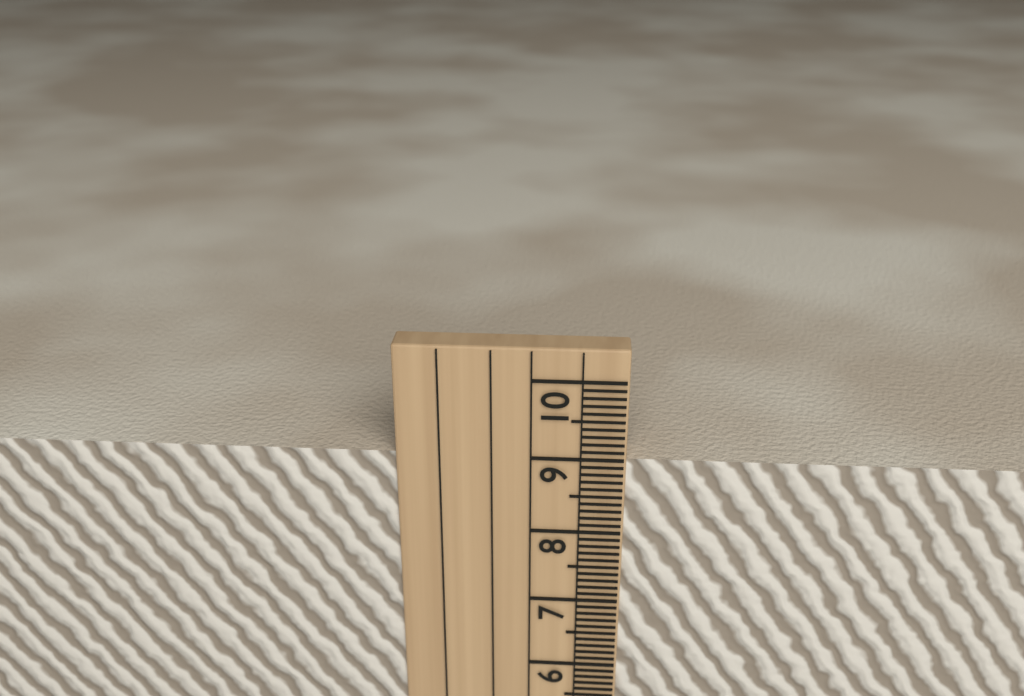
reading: 9.0 cm
